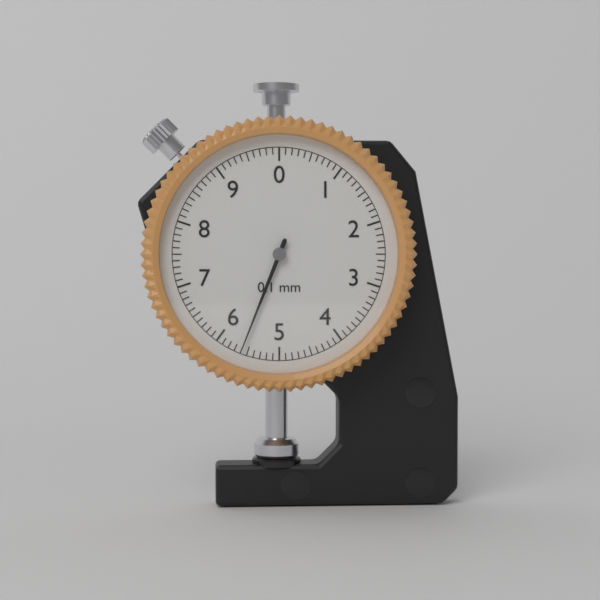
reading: 5.6 mm
